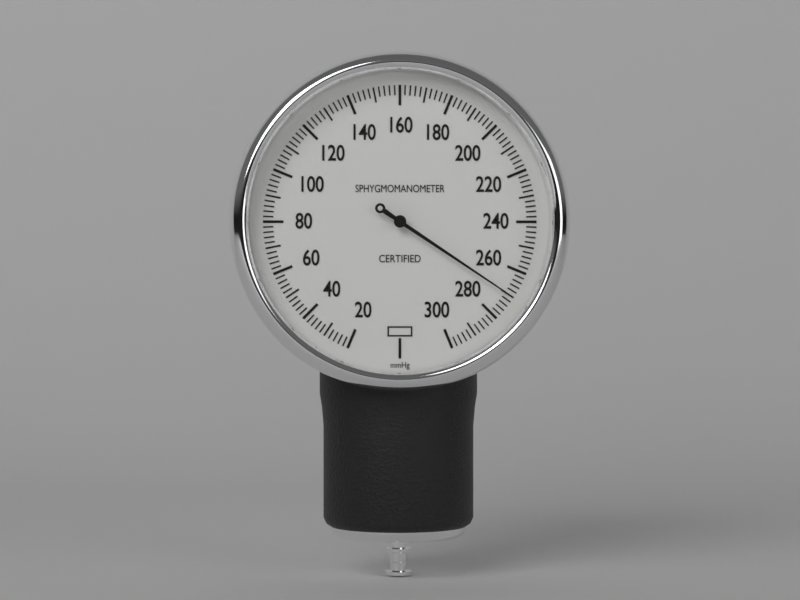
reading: 270 mmHg
